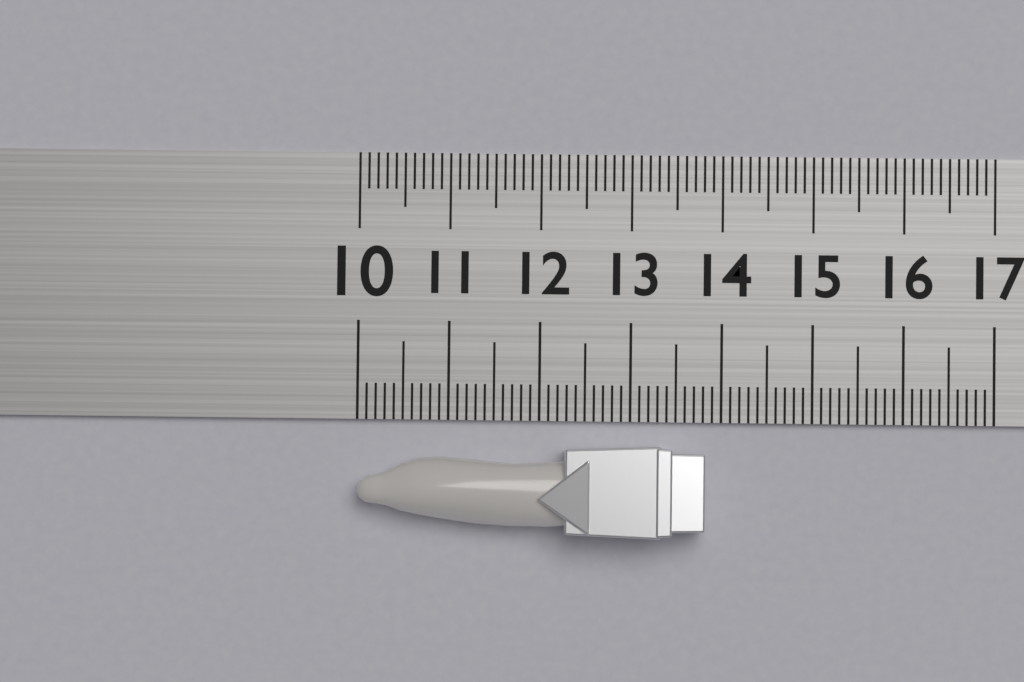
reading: 13.8 (no unit)
